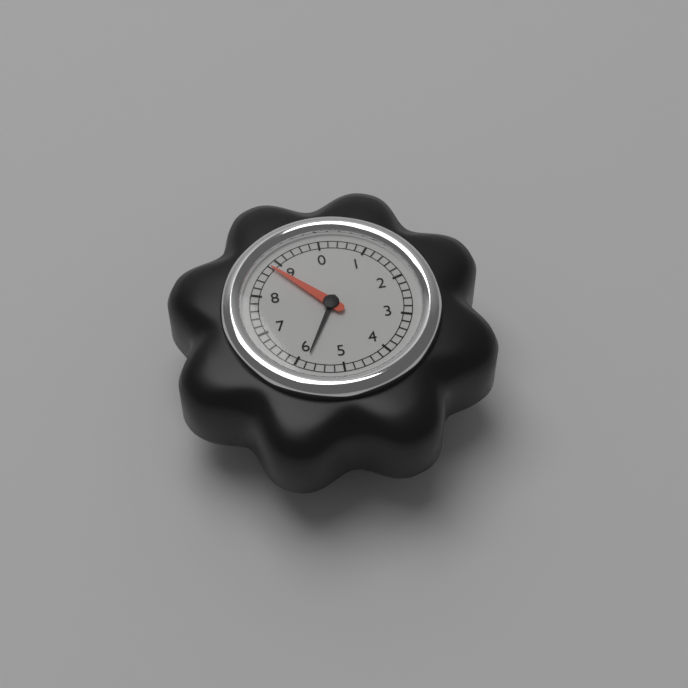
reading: 8.8 (no unit)
